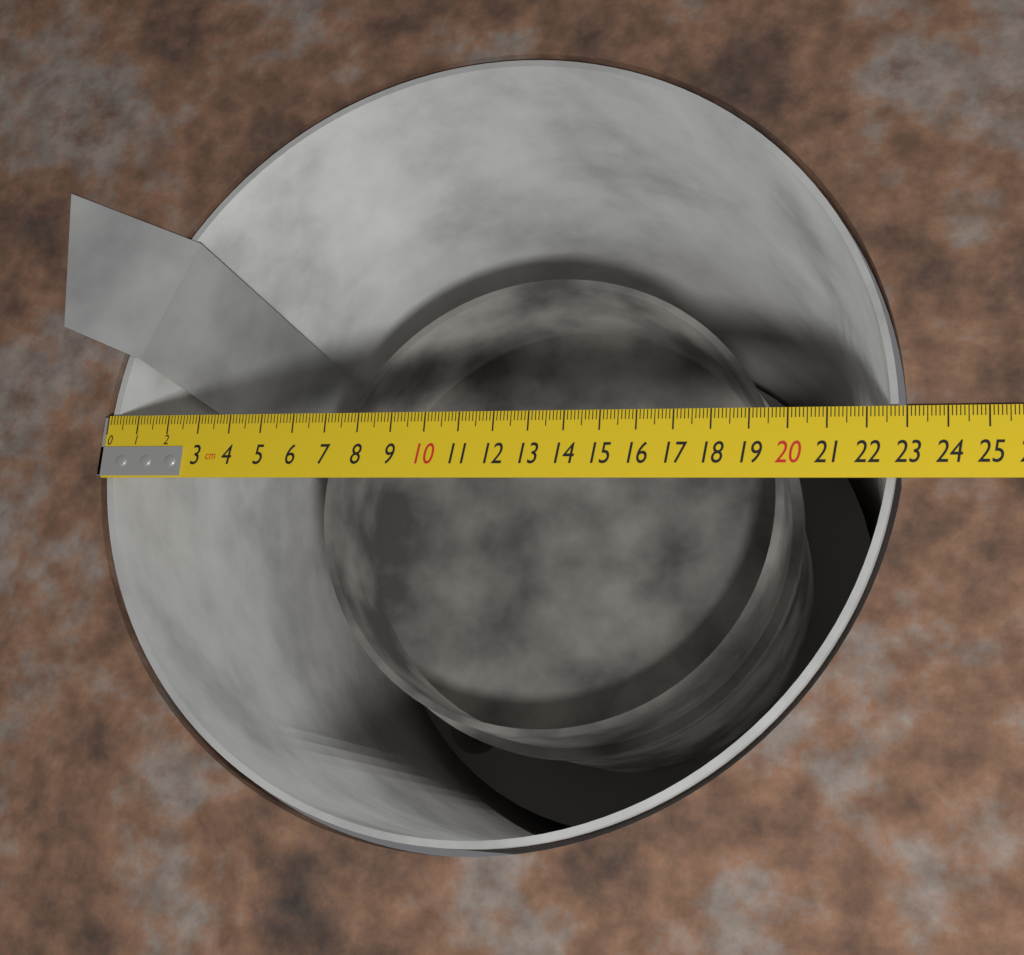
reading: 22.8 cm
